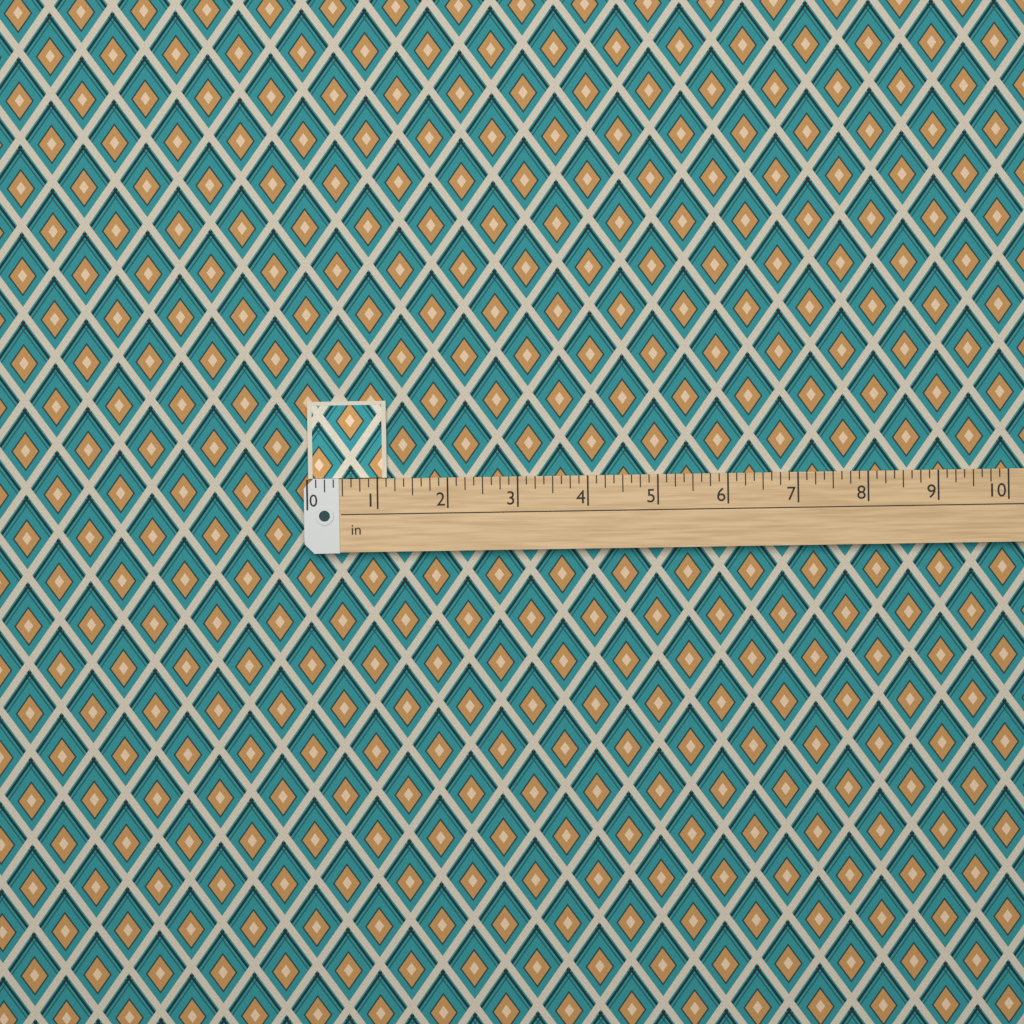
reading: 1.125 in
